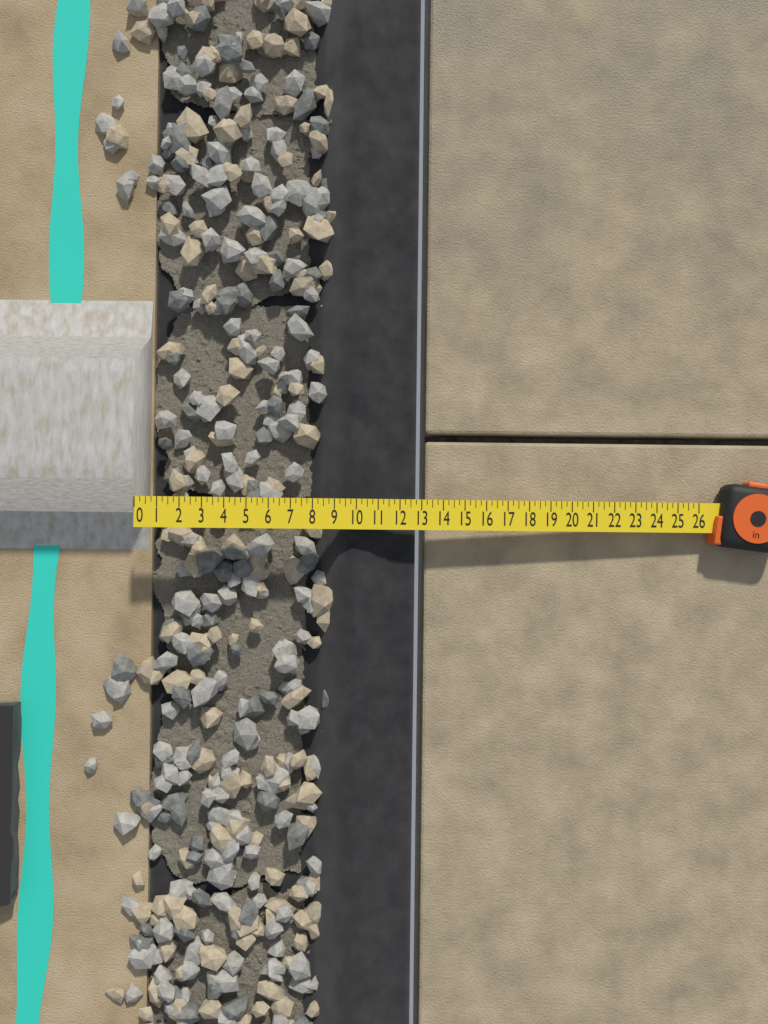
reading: 12.75 in
